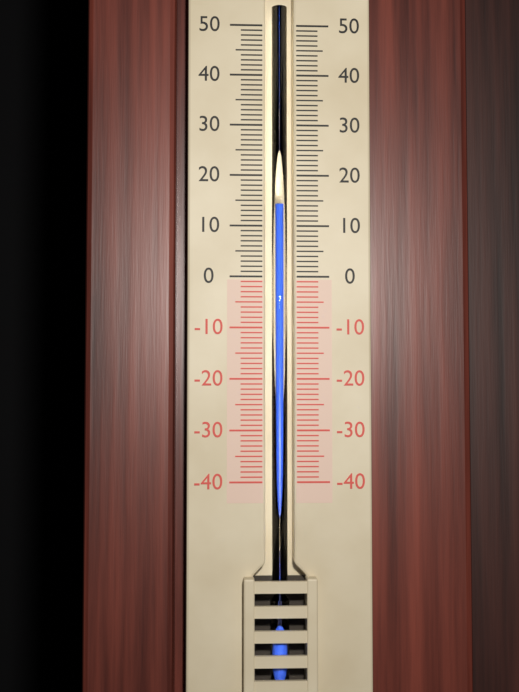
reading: 14 (no unit)
